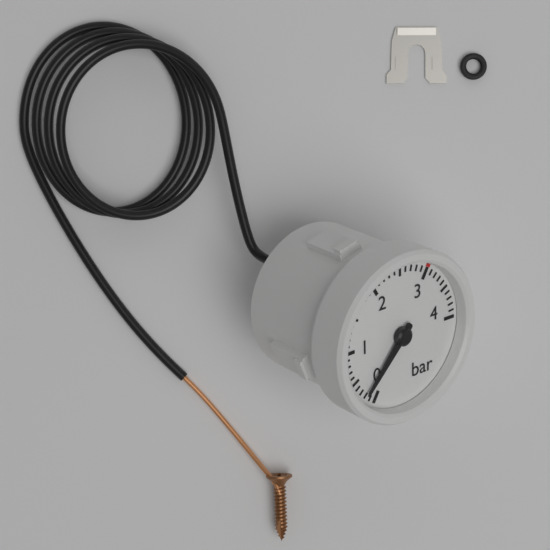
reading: 0.2 bar
